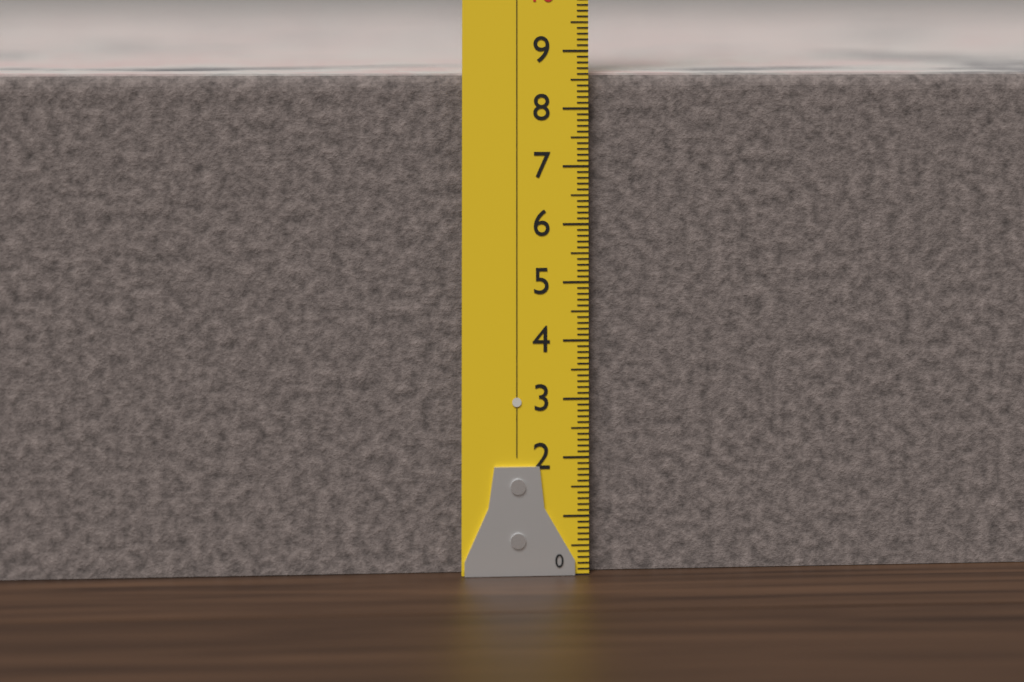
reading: 8.6 (no unit)
